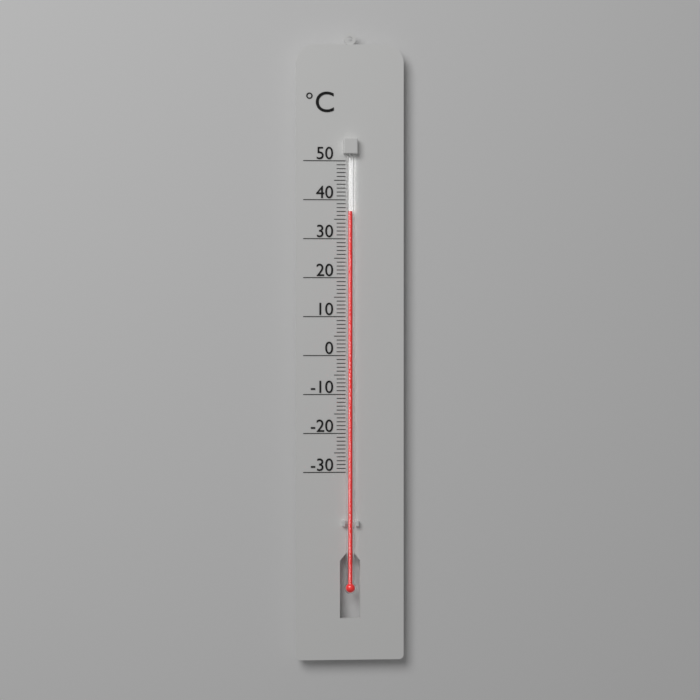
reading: 37 °C
